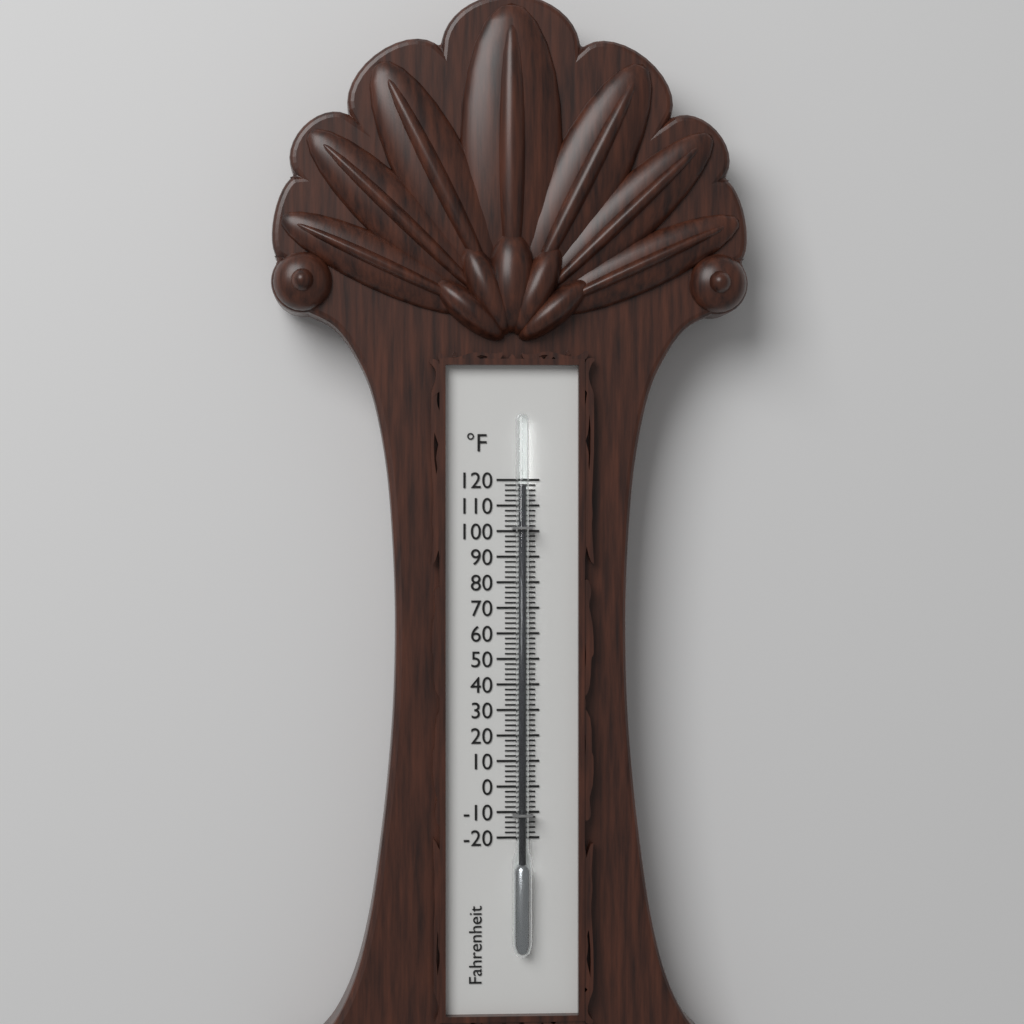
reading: 118 °F
